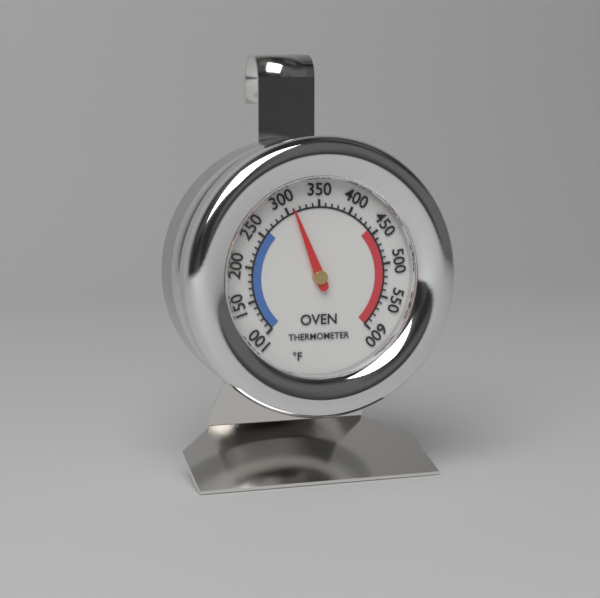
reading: 310 °F
